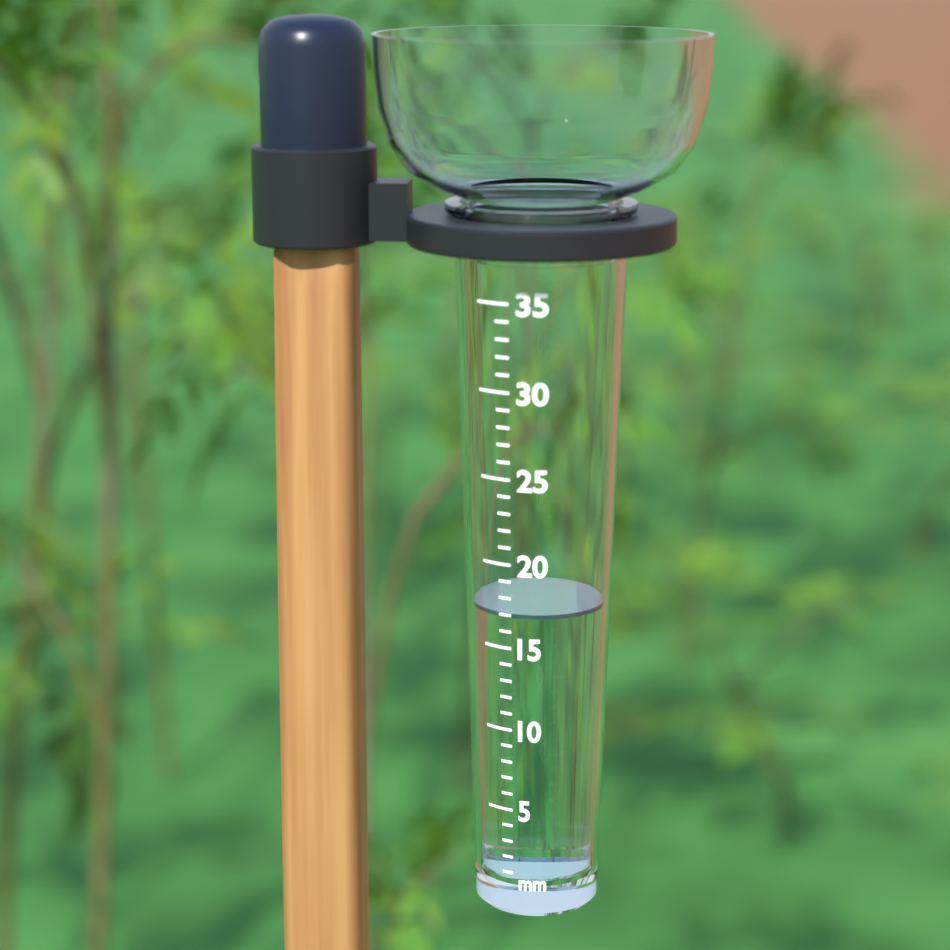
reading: 17 mm
